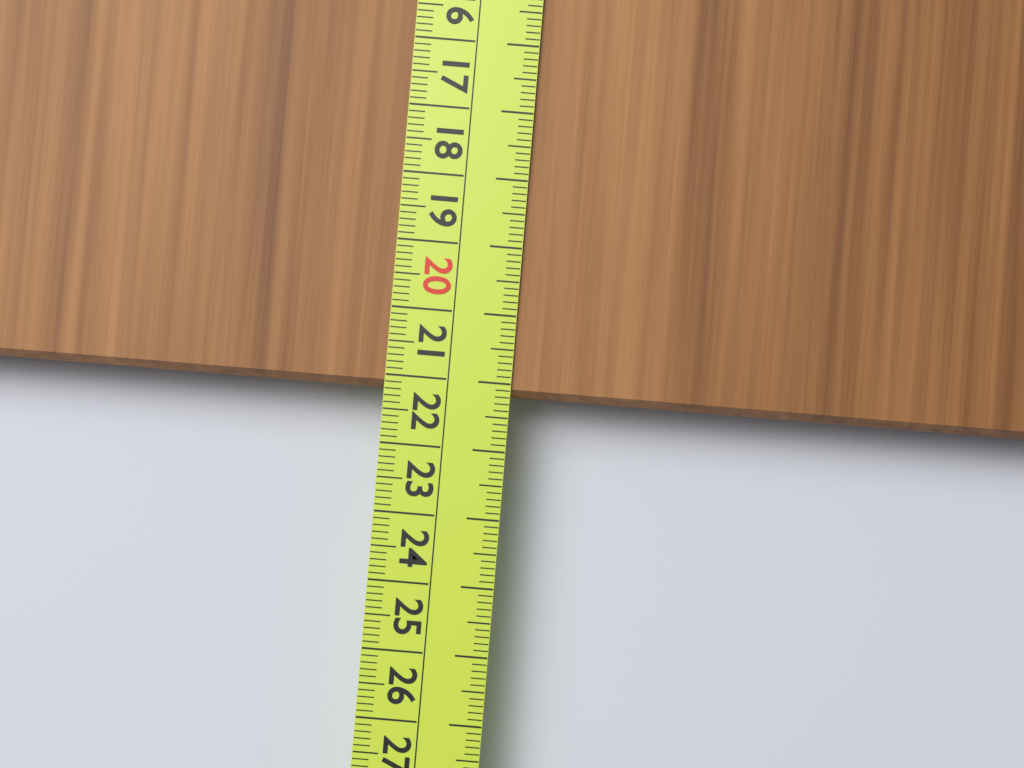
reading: 21.2 cm
